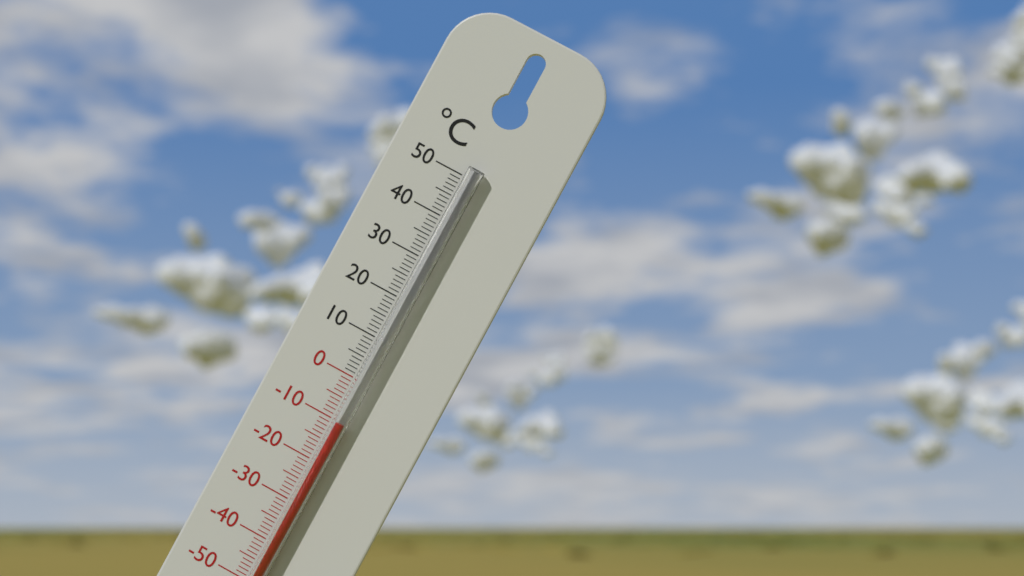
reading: -10 °C
